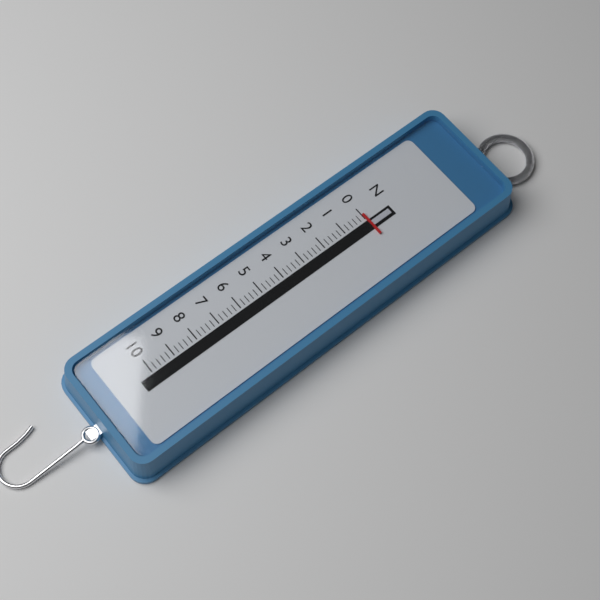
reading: 0.0 N
